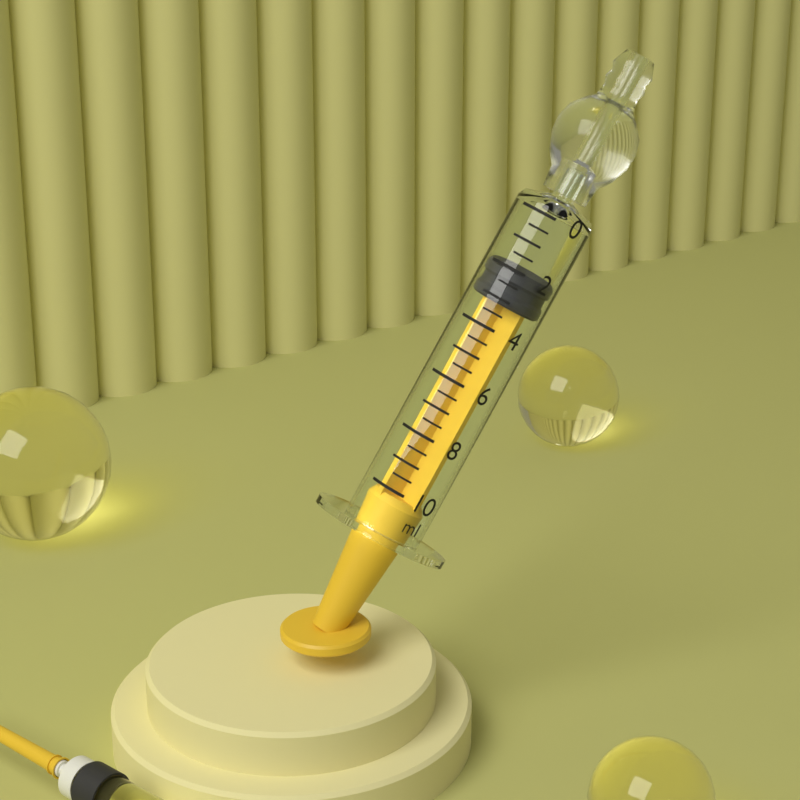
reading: 2.0 ml
